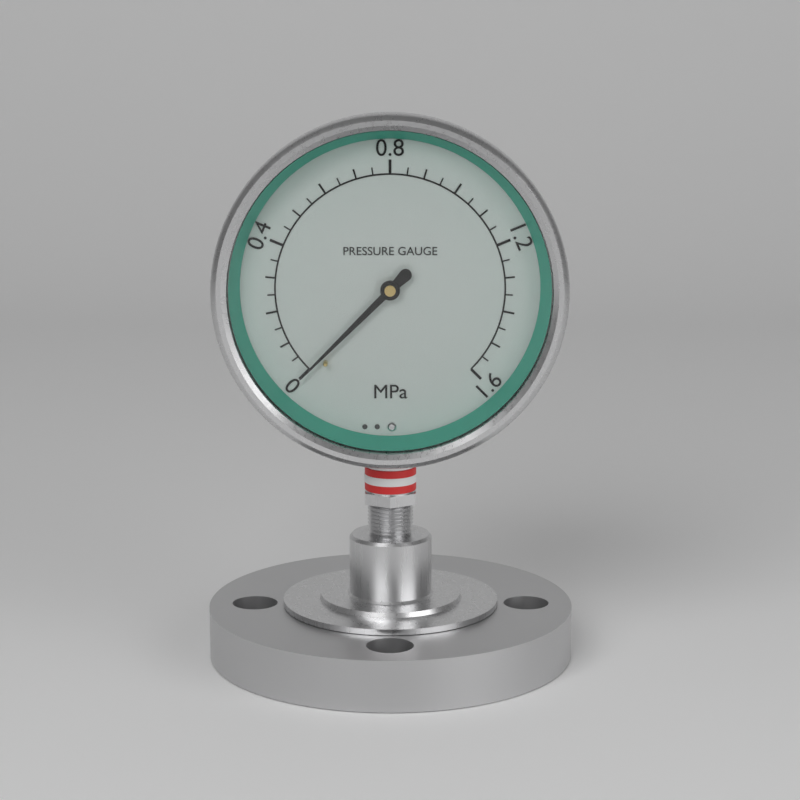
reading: 0.00 MPa
